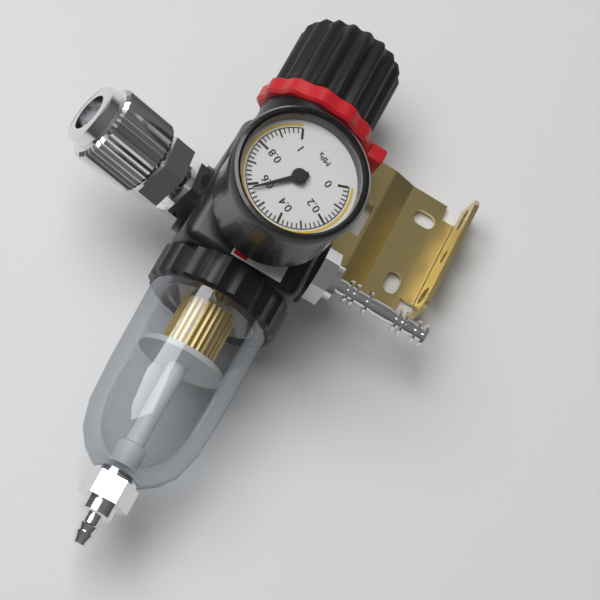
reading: 0.58 MPa
